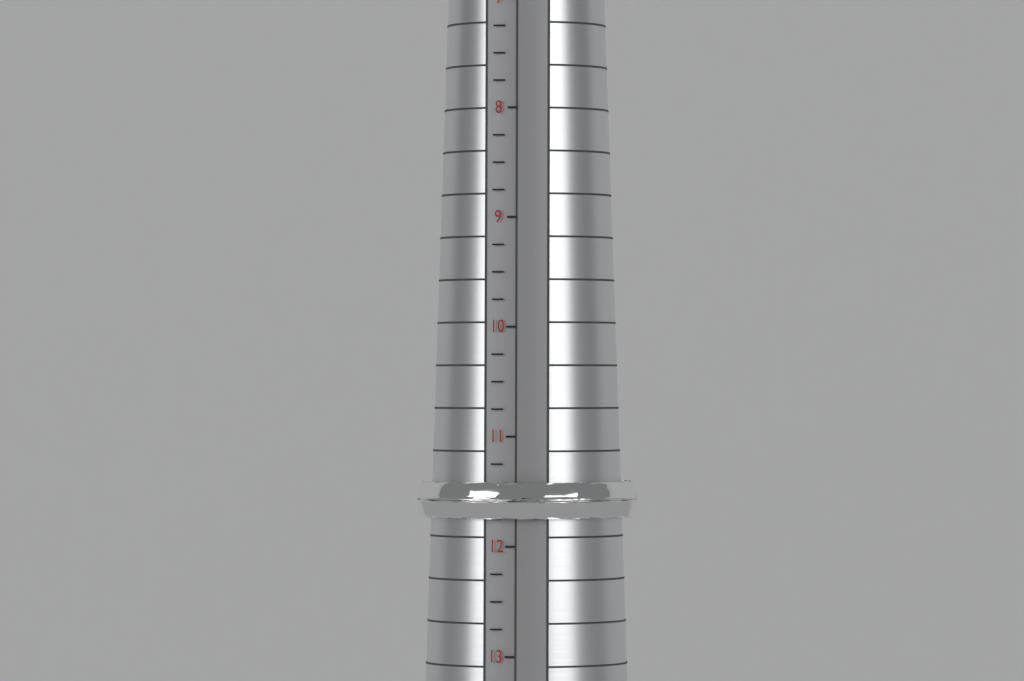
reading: 11.75 (no unit)
